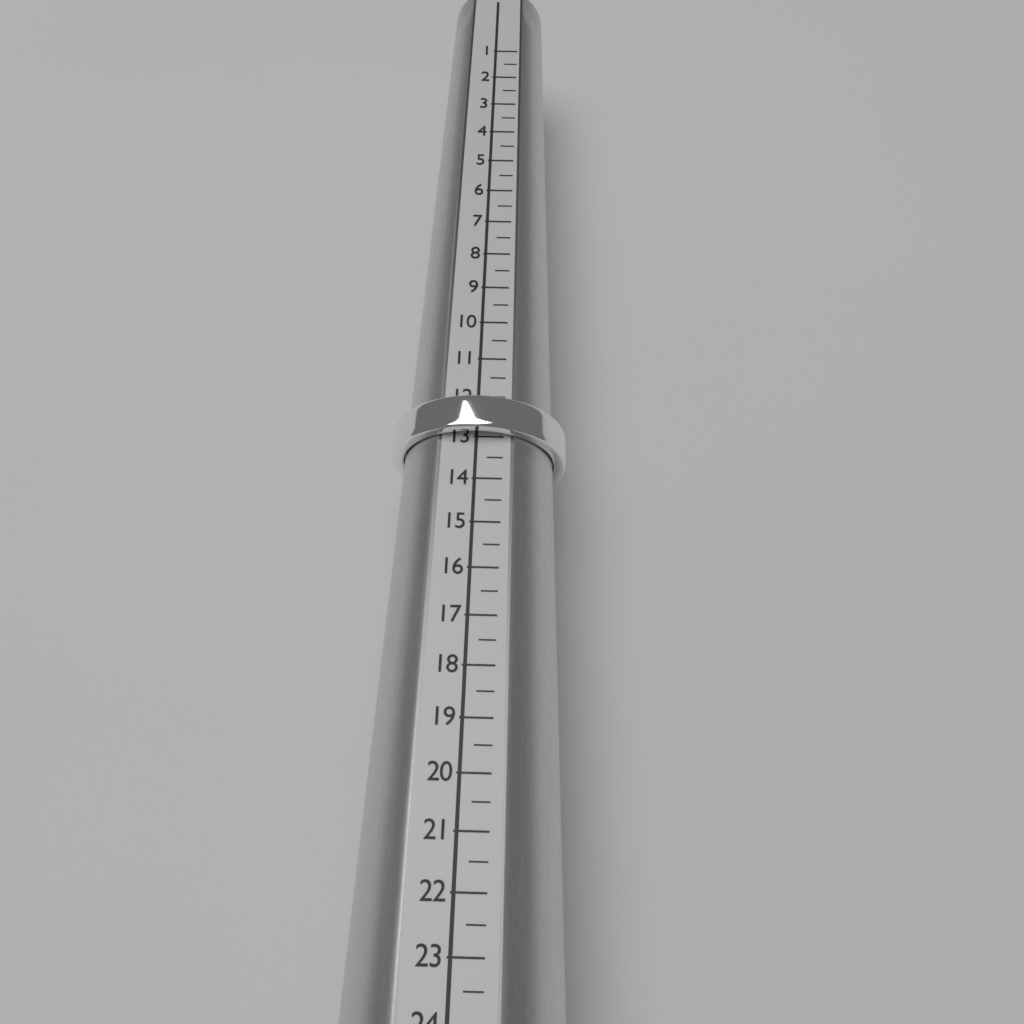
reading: 13.0 (no unit)
